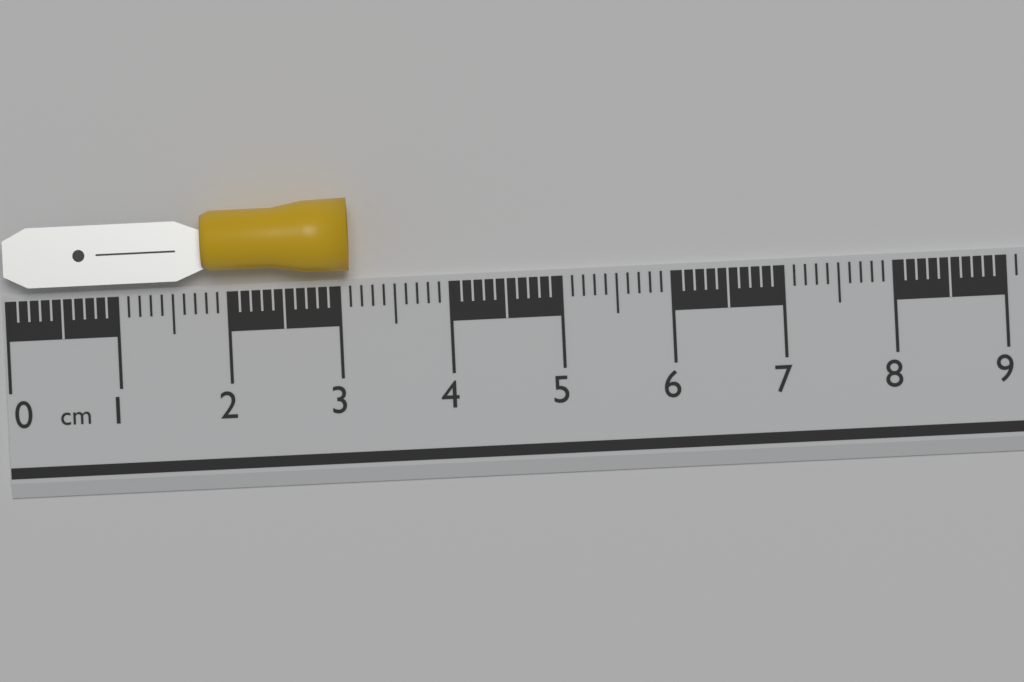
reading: 3.1 cm
